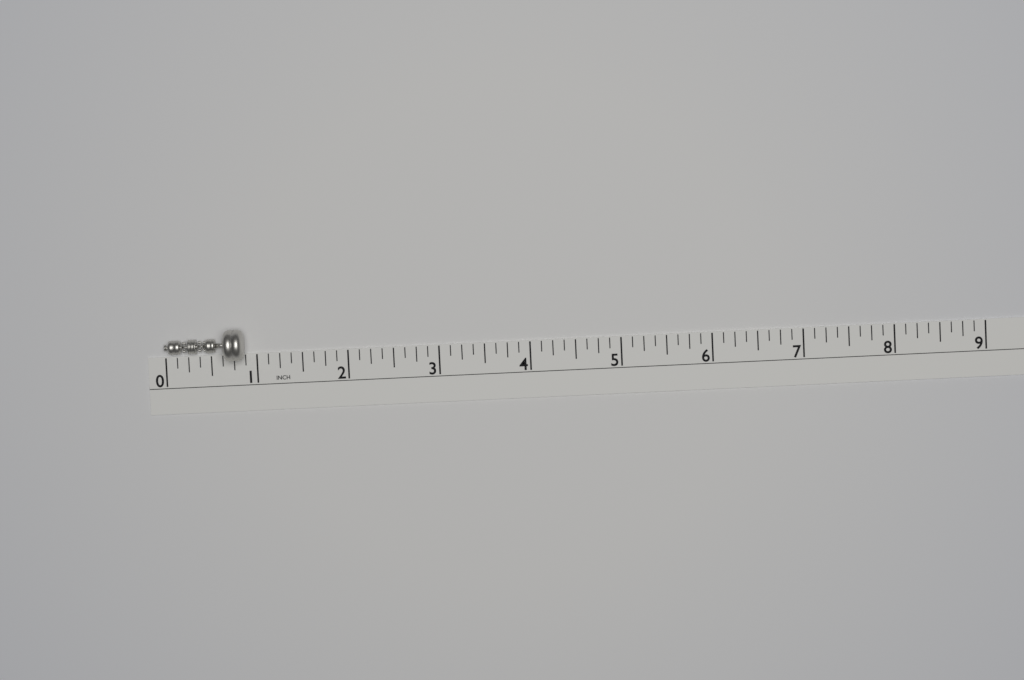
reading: 0.875 in
